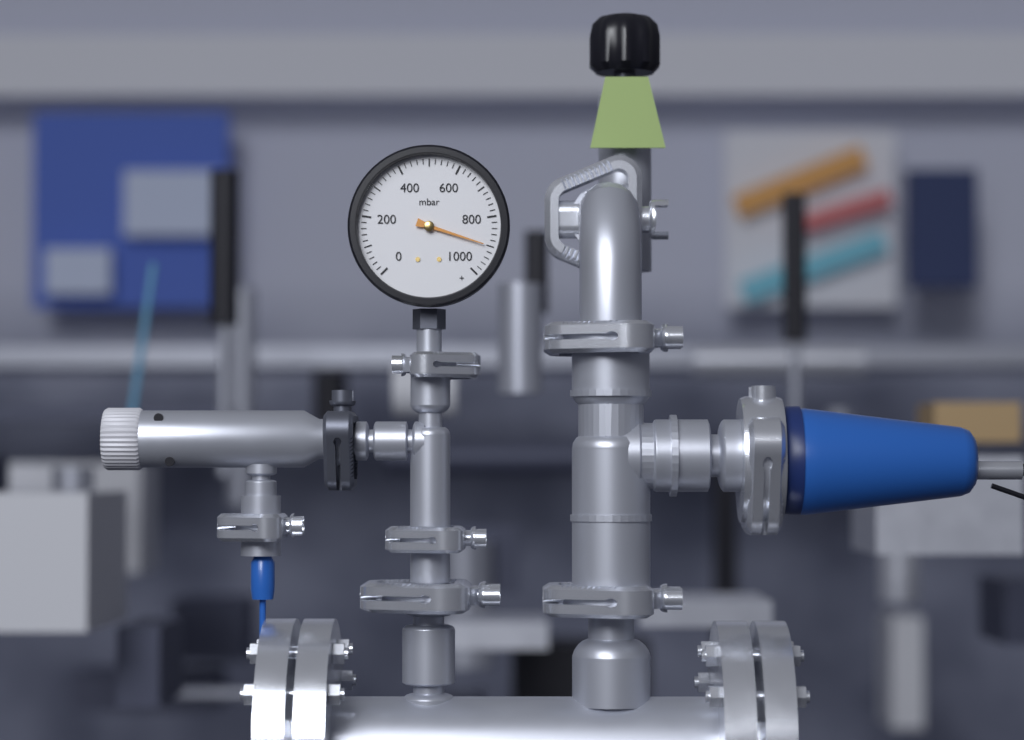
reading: 900 mbar
